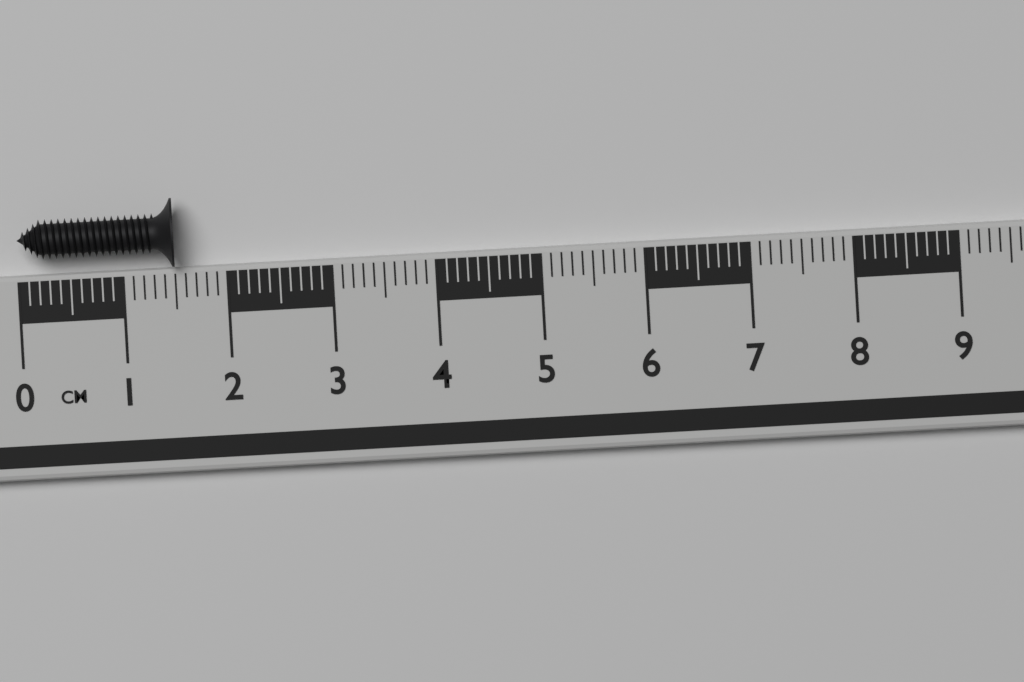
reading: 1.5 cm
